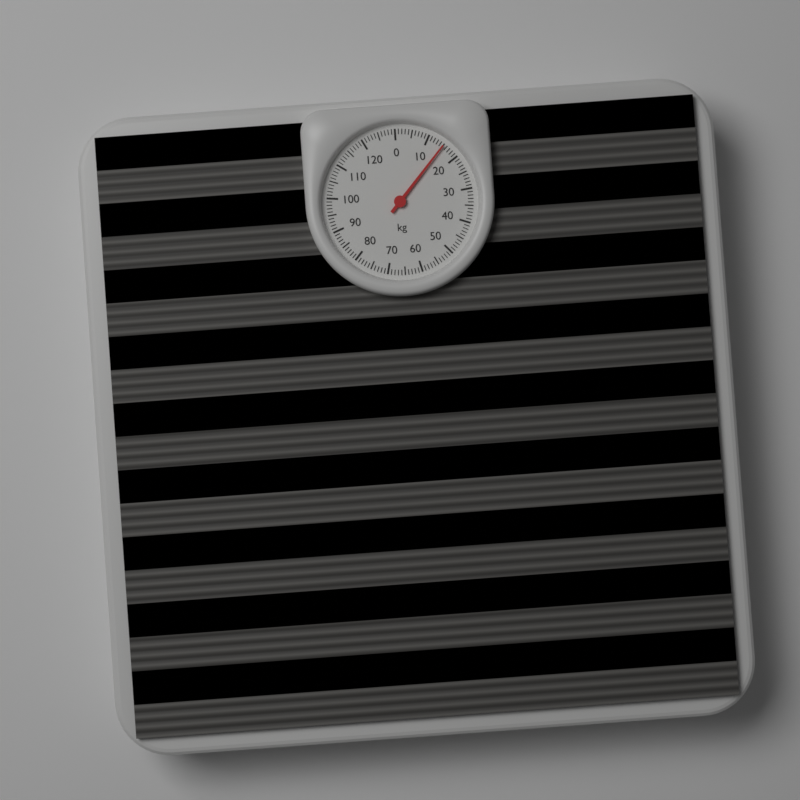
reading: 15 kg
